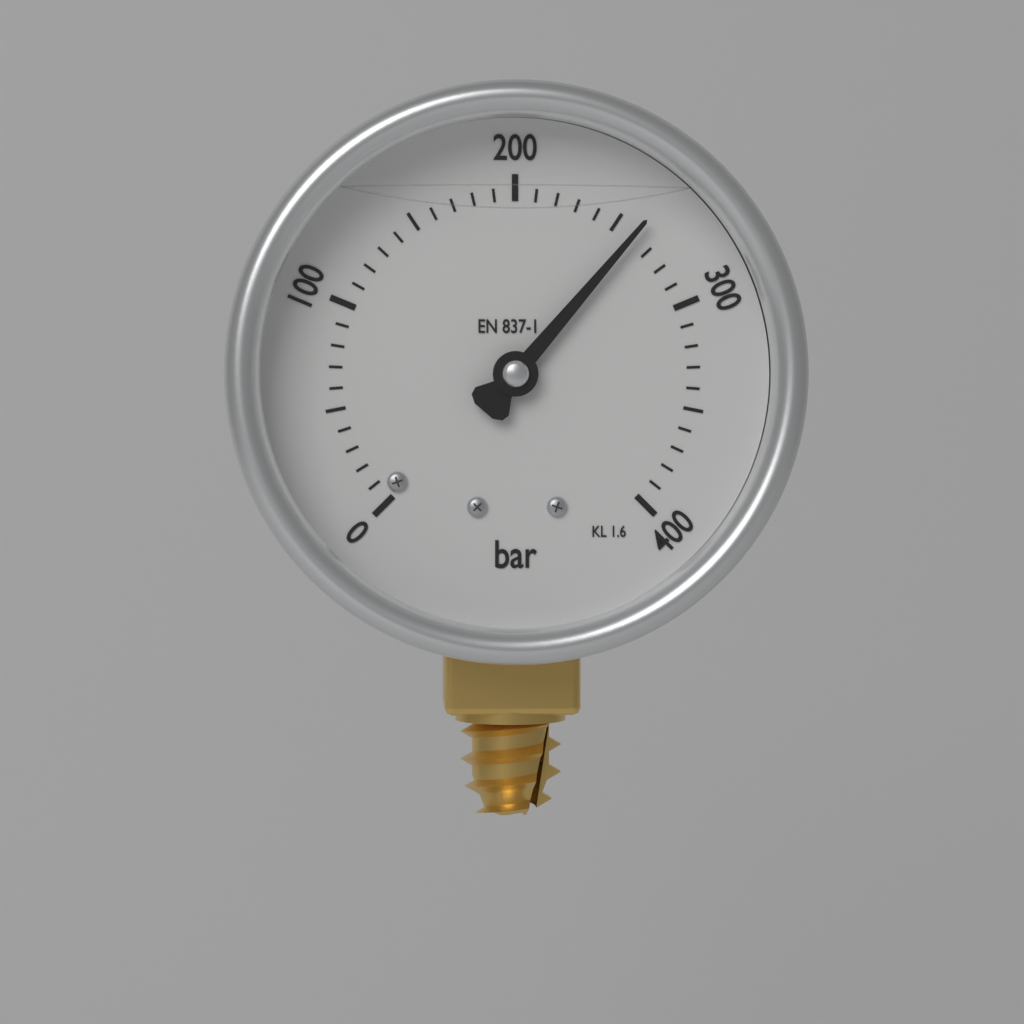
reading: 260 bar
